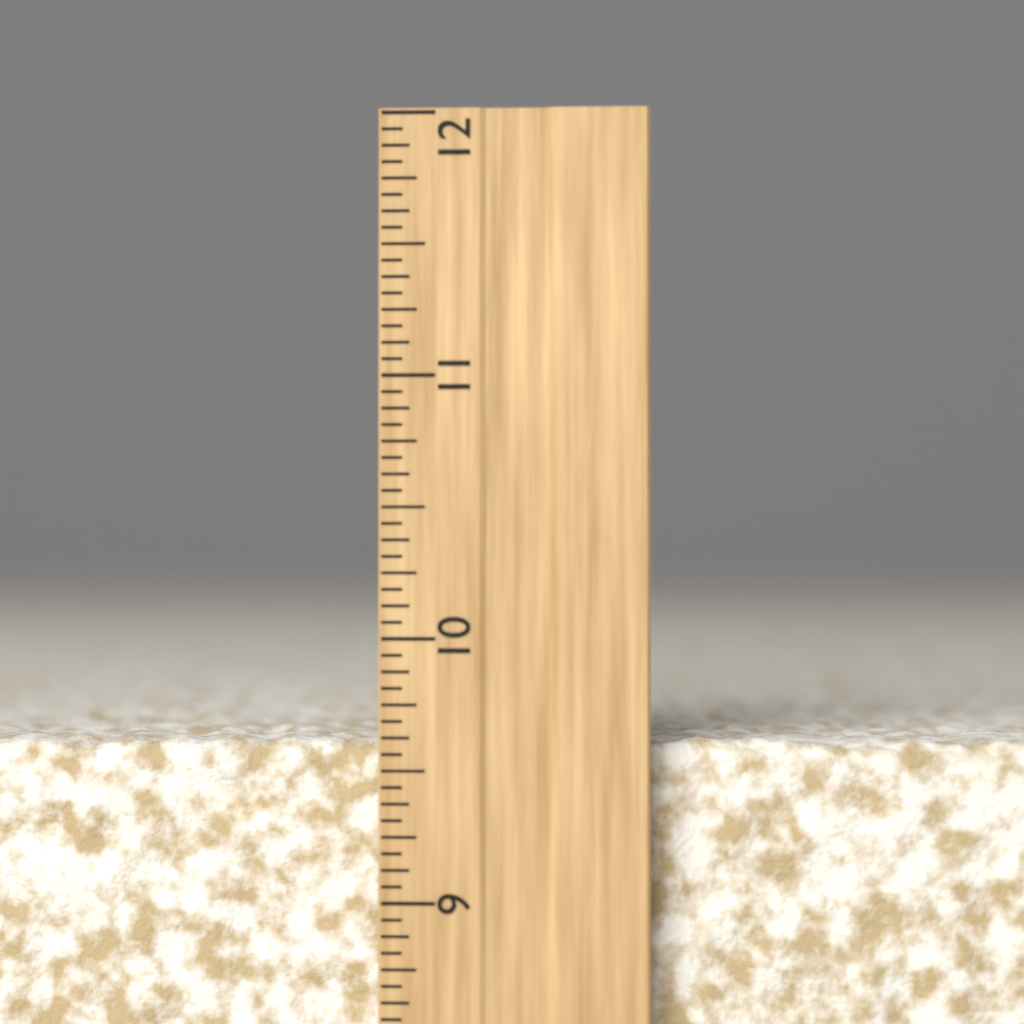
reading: 9.6250 inch
